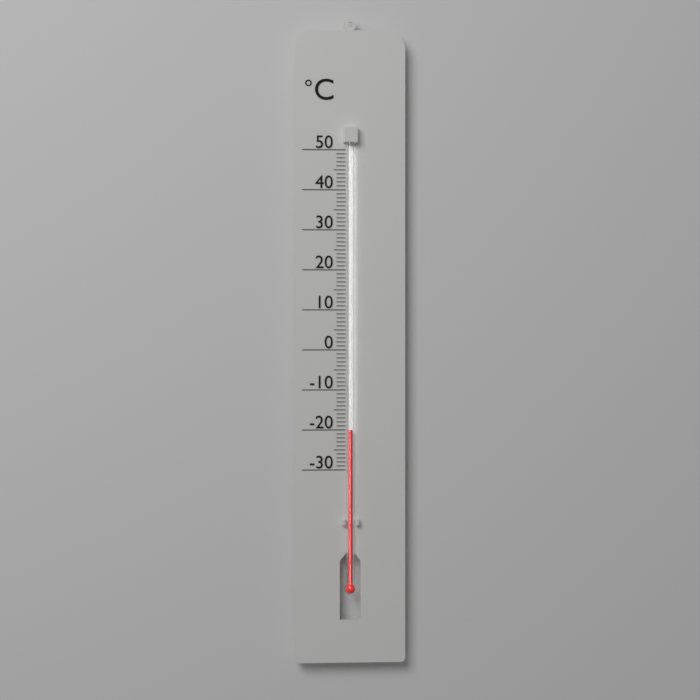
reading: -20 °C
